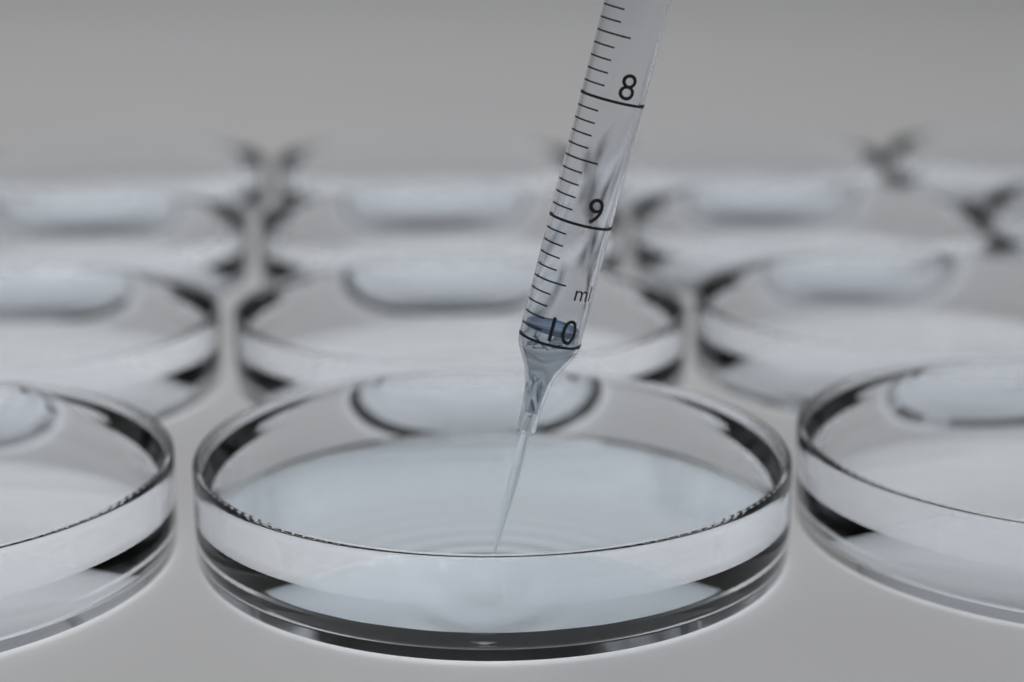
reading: 9.9 ml
